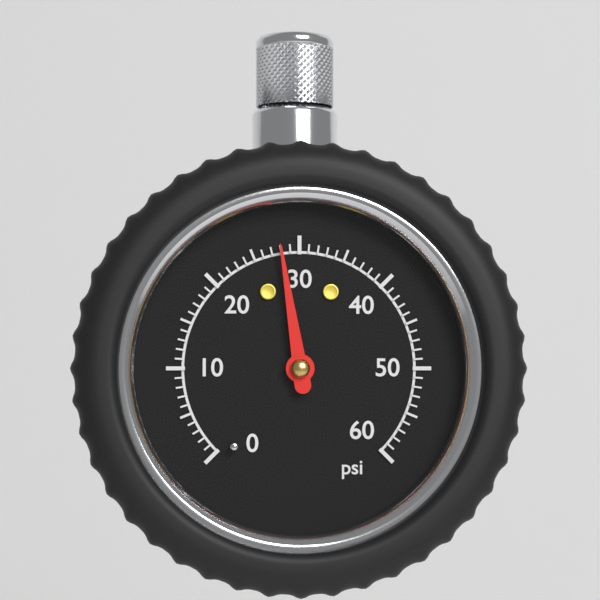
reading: 28 psi
